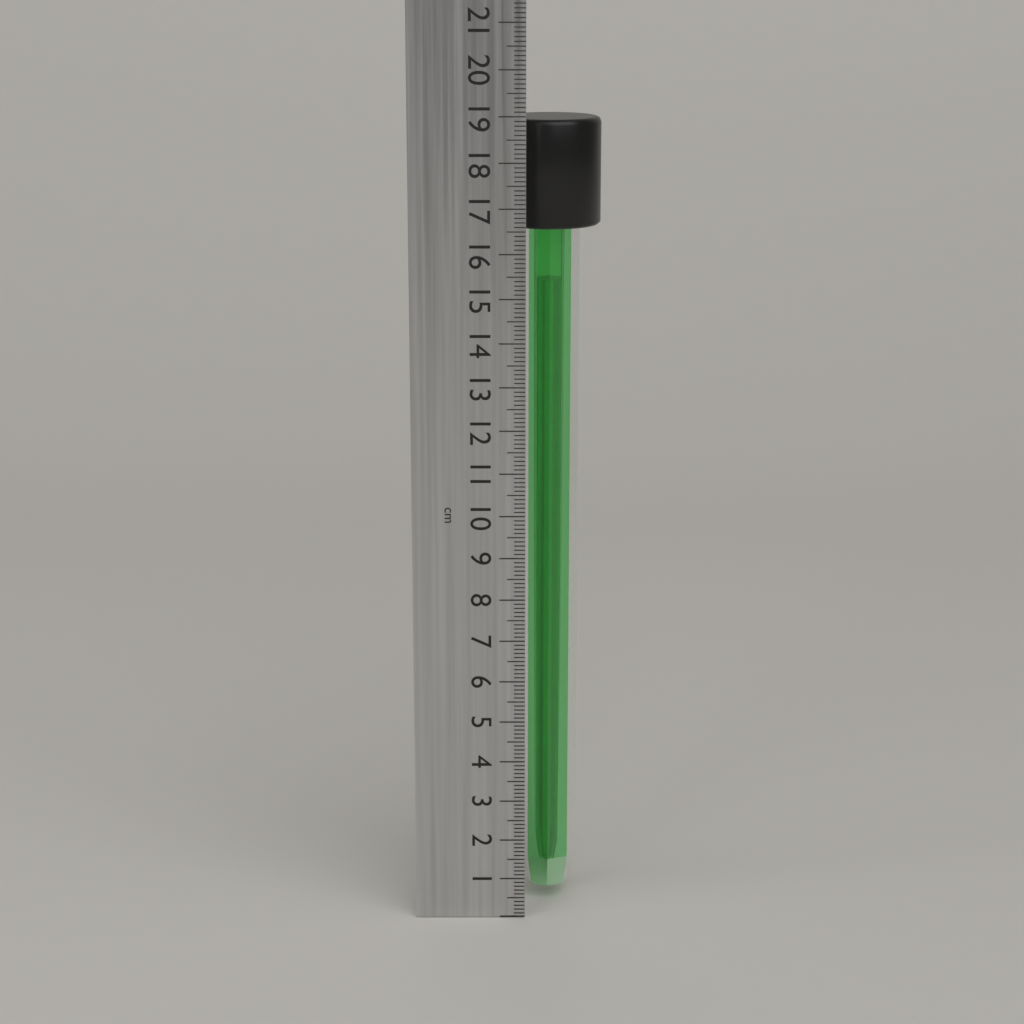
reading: 18.9 cm
